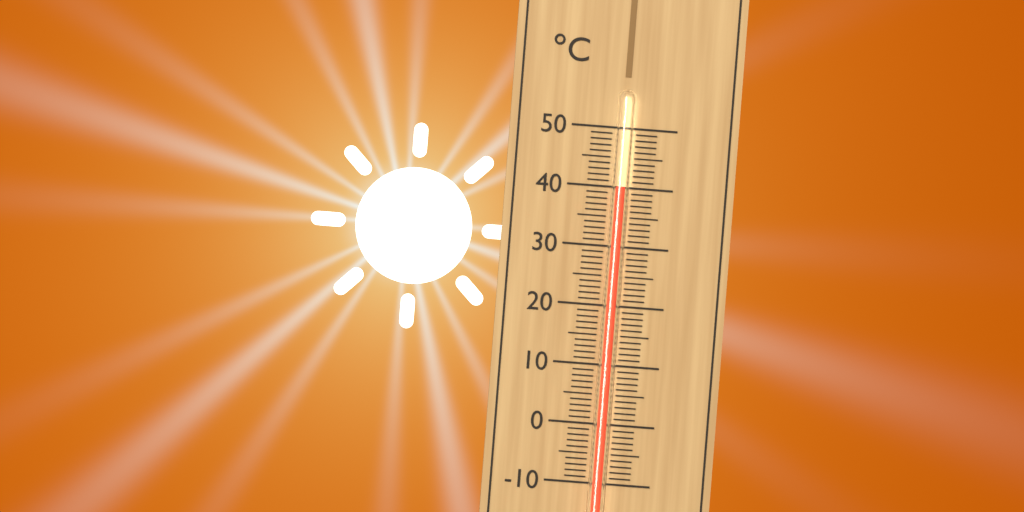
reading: 40 °C
